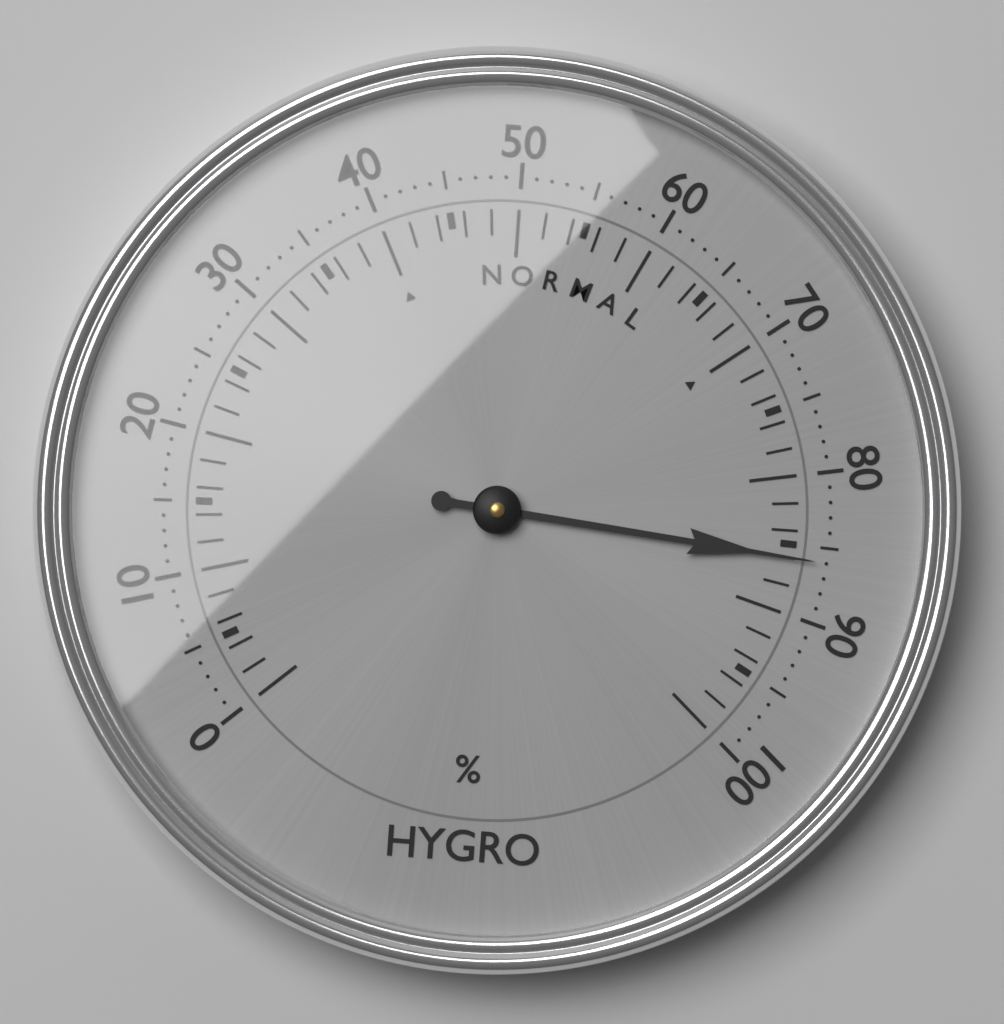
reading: 86 %
